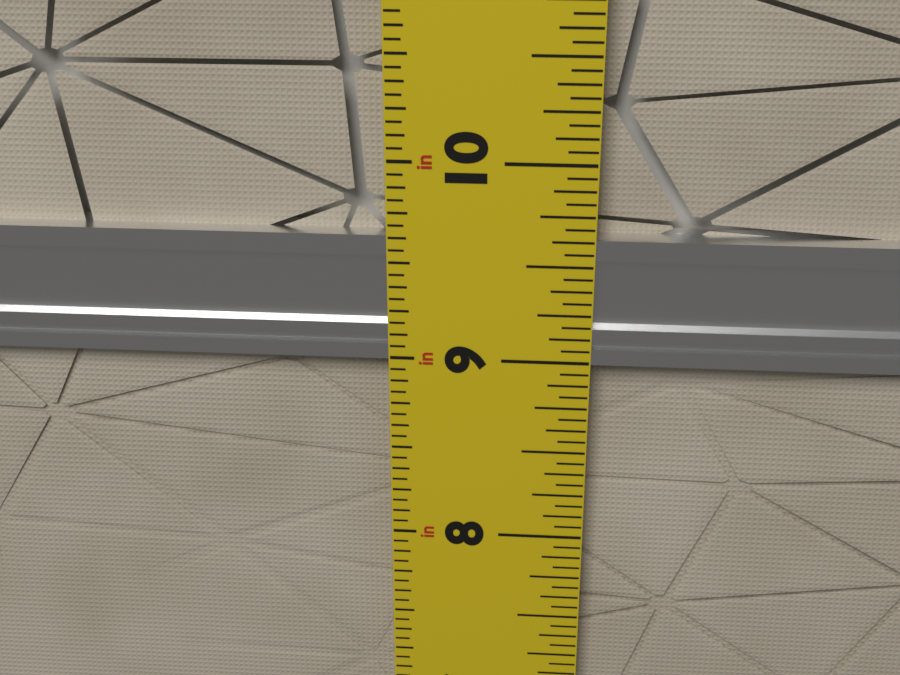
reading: 9.6250 in
